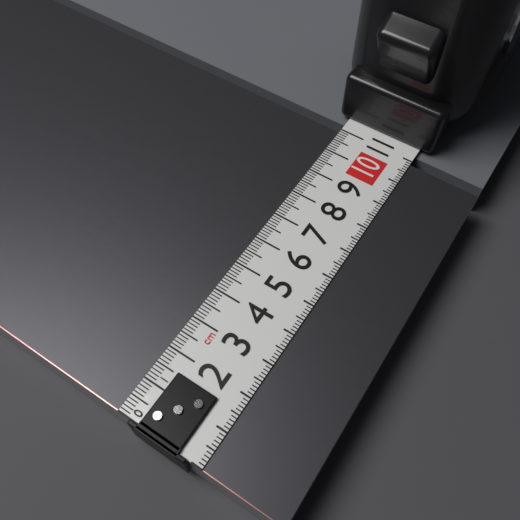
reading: 10.9 cm
